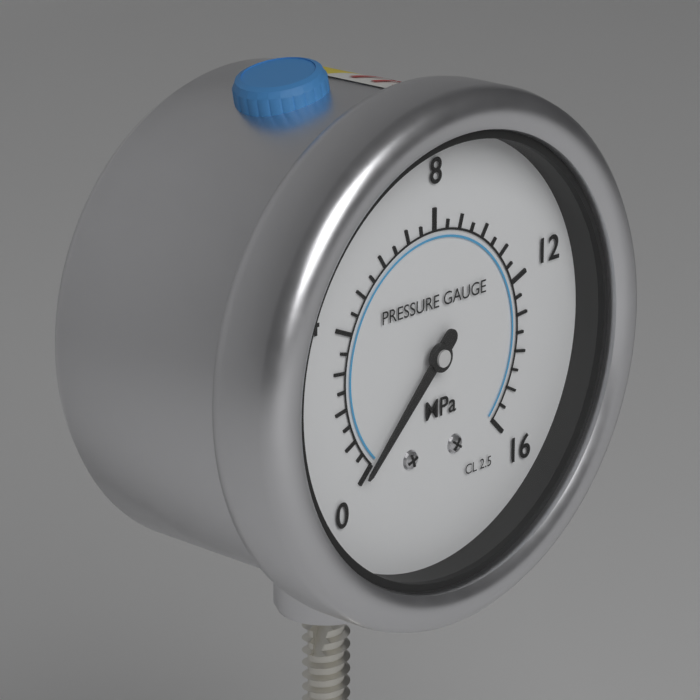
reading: 0.0 MPa
